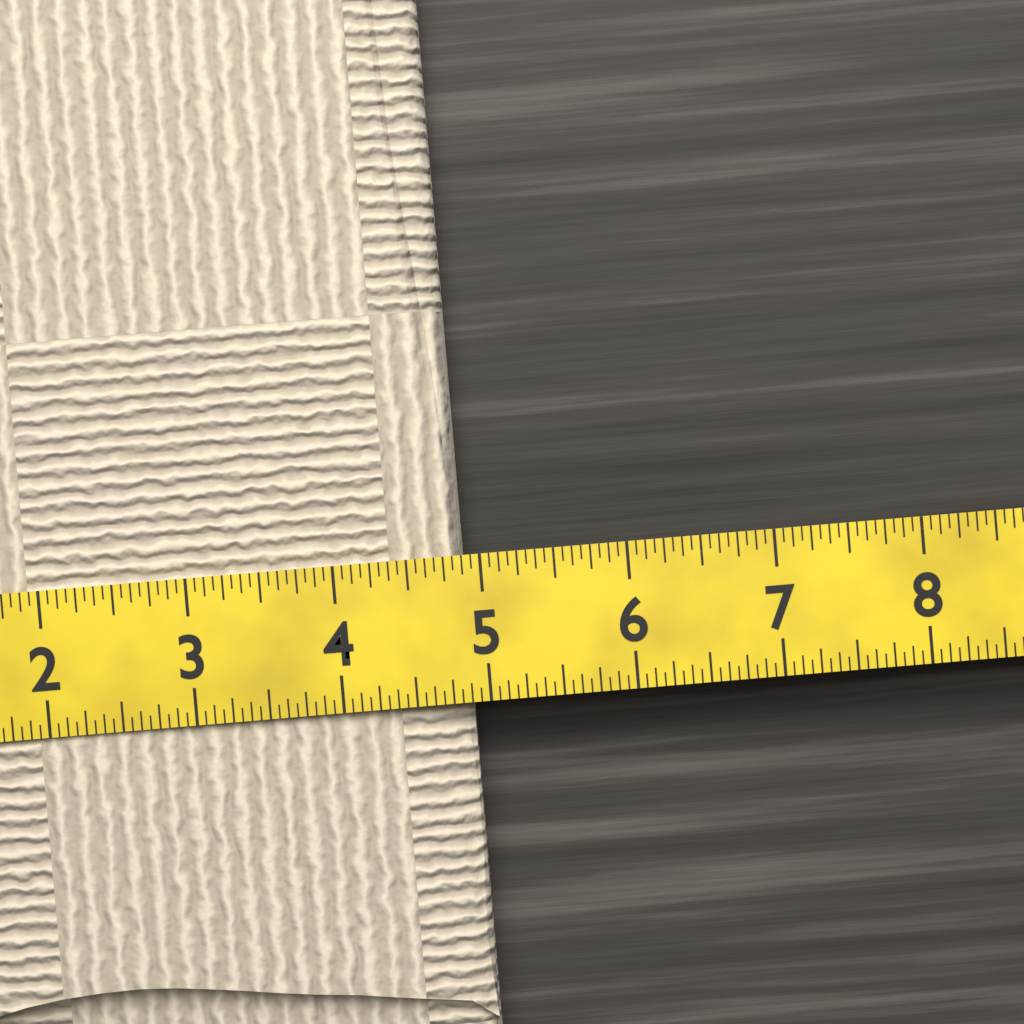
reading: 4.8750 (no unit)
